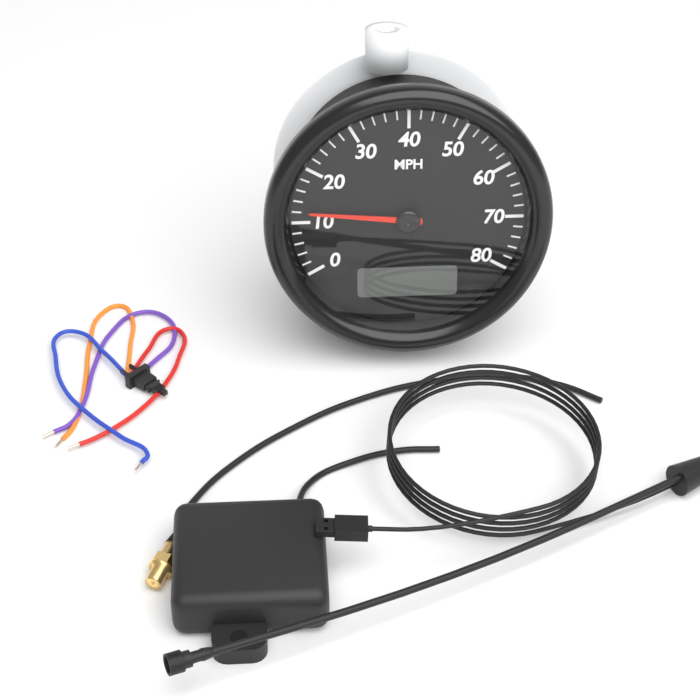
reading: 12 MPH
